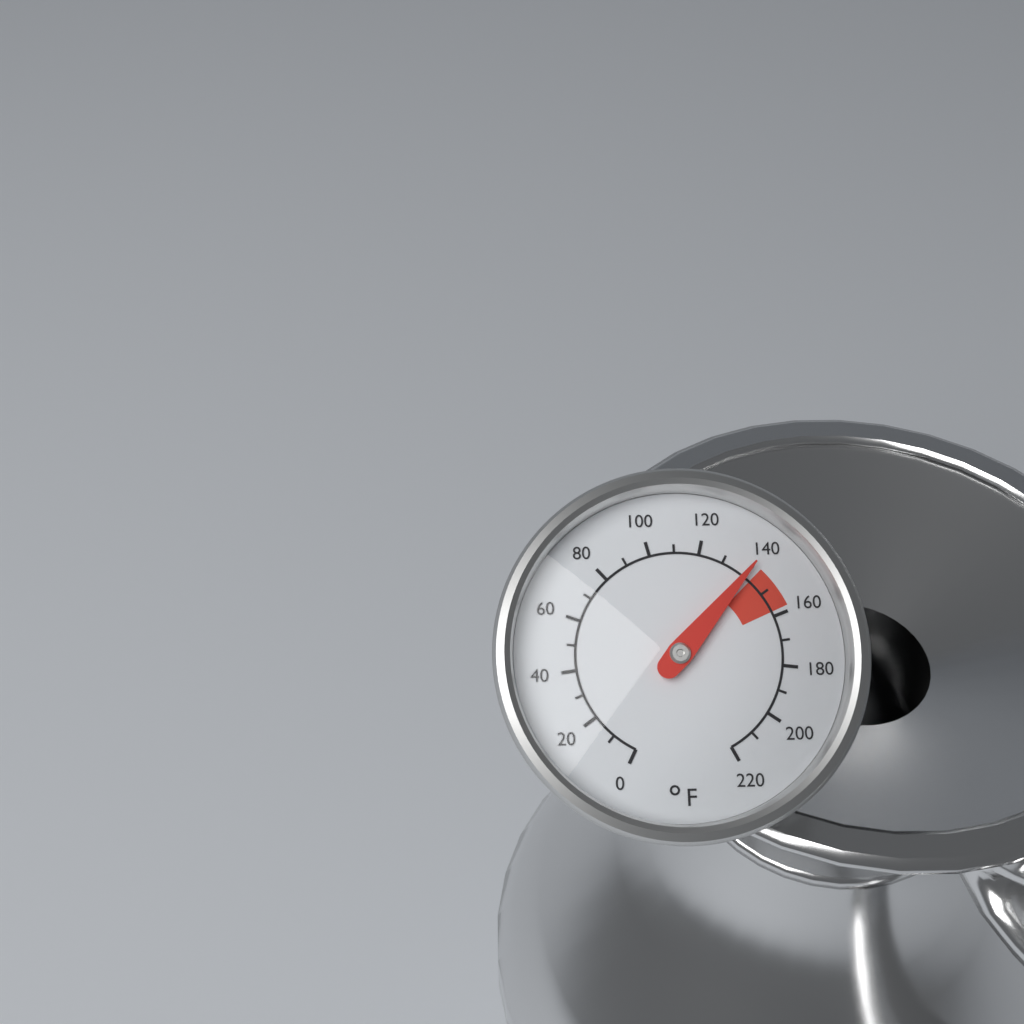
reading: 140 °F
